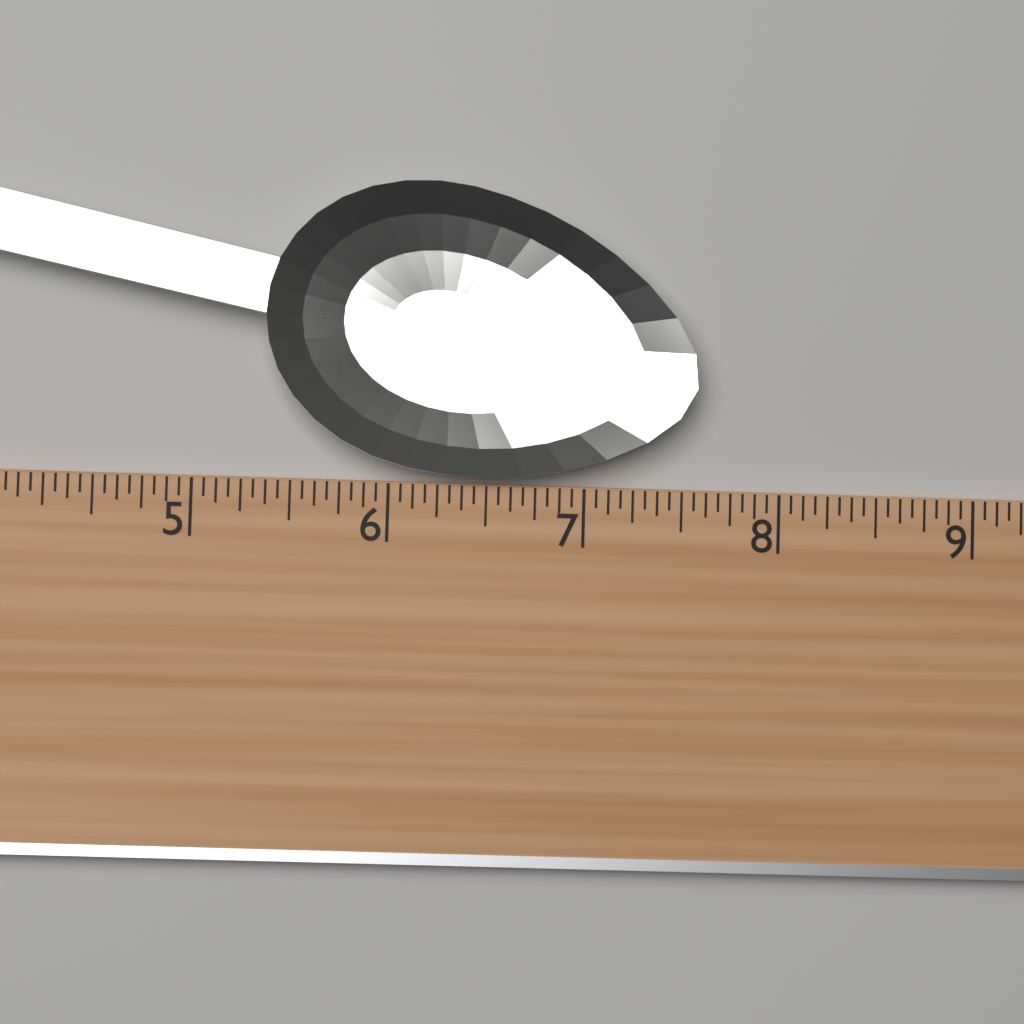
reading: 7.5625 (no unit)
